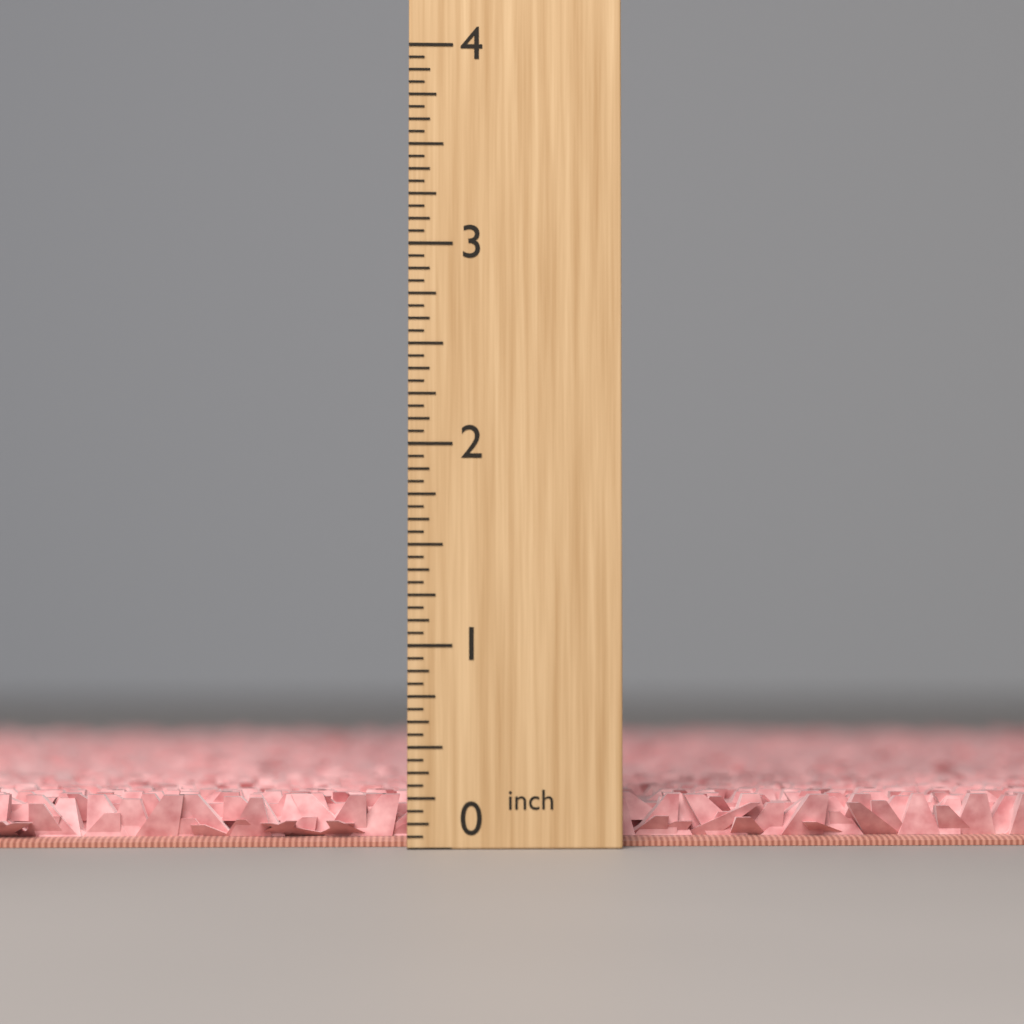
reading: 0.2500 inch
